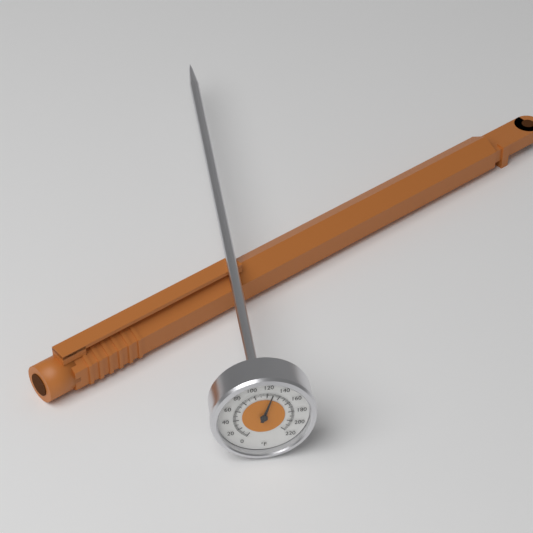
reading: 128 °F
